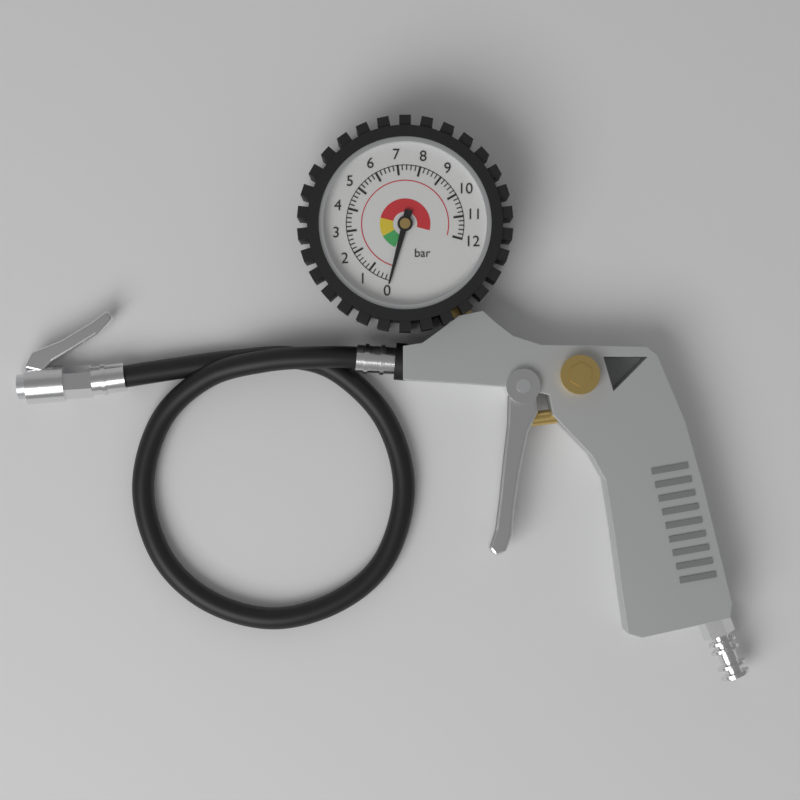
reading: 0.0 bar
